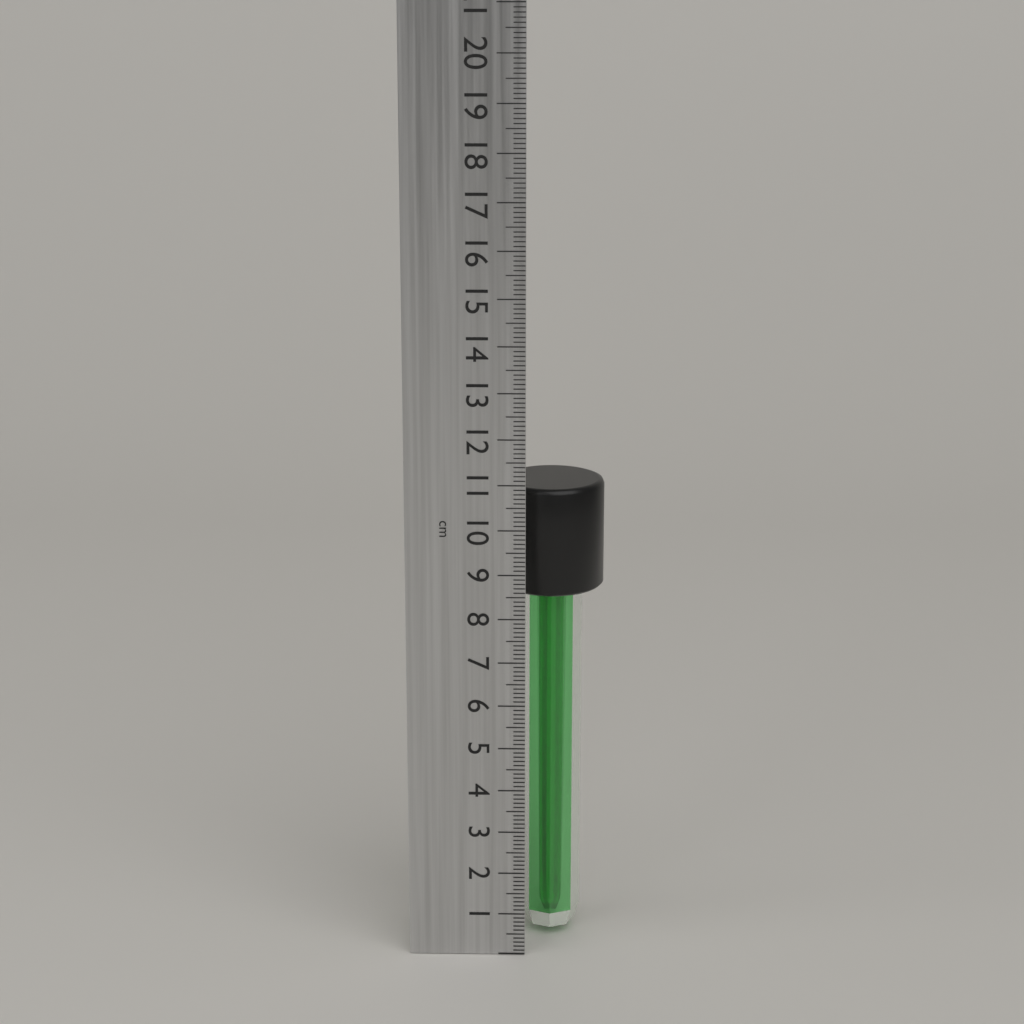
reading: 10.8 cm
